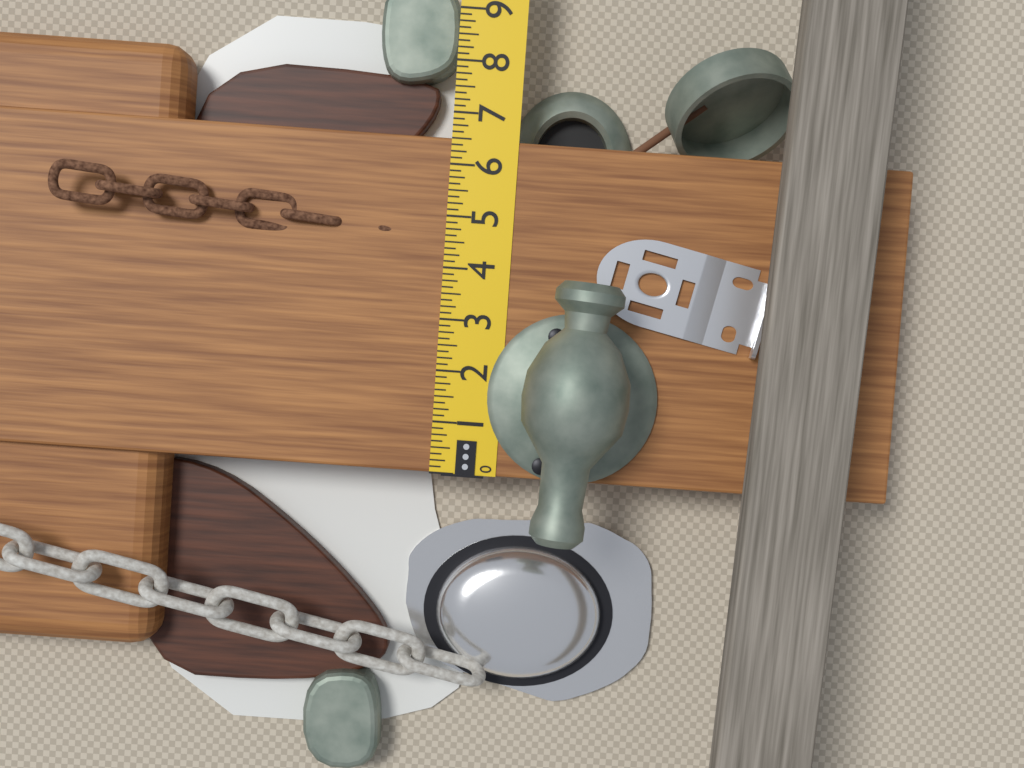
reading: 6.500 in
